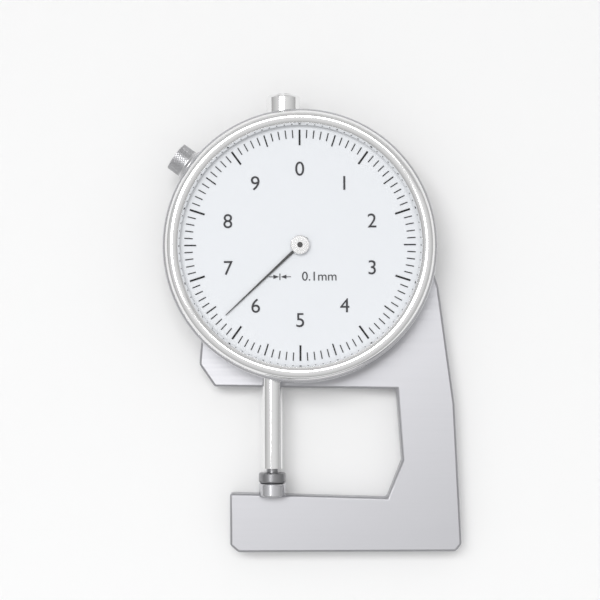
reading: 6.3 mm
